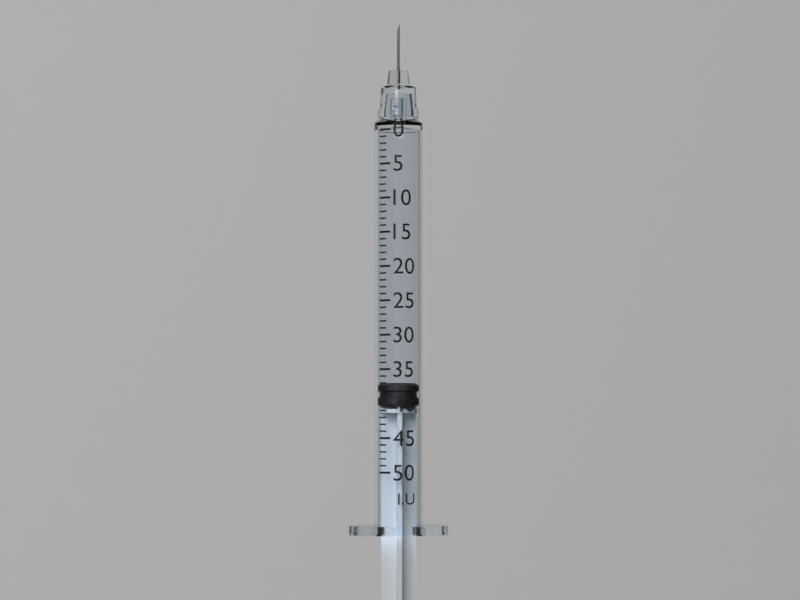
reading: 37 I.U.
